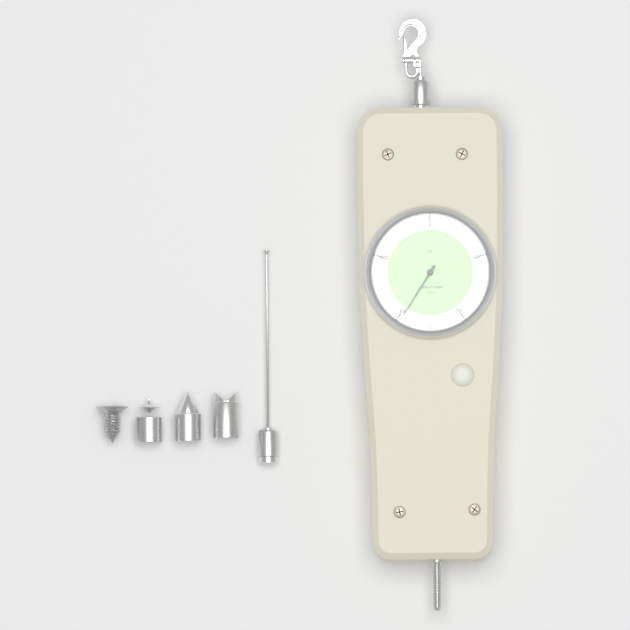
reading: 295 N
